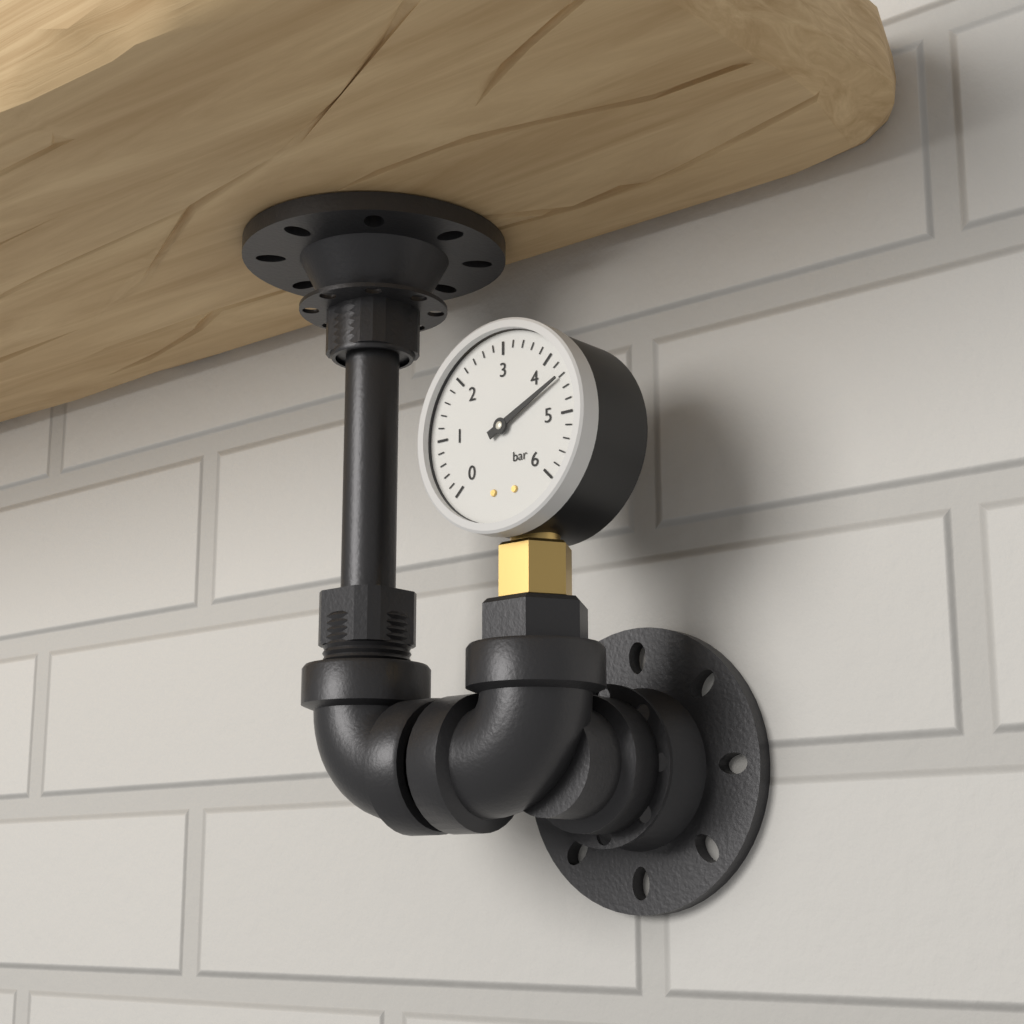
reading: 4.4 bar
